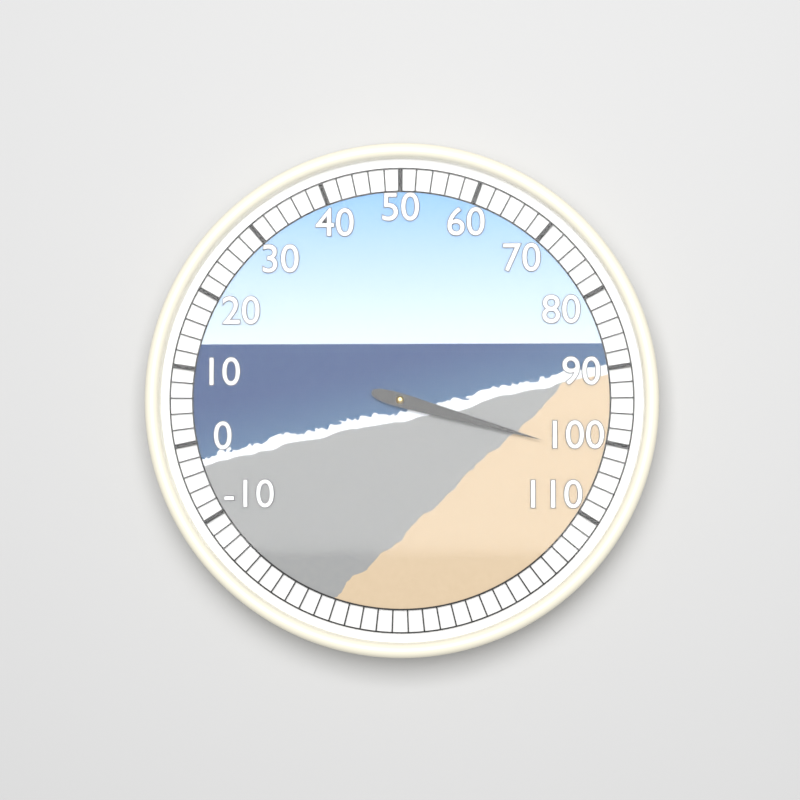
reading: 102 (no unit)
